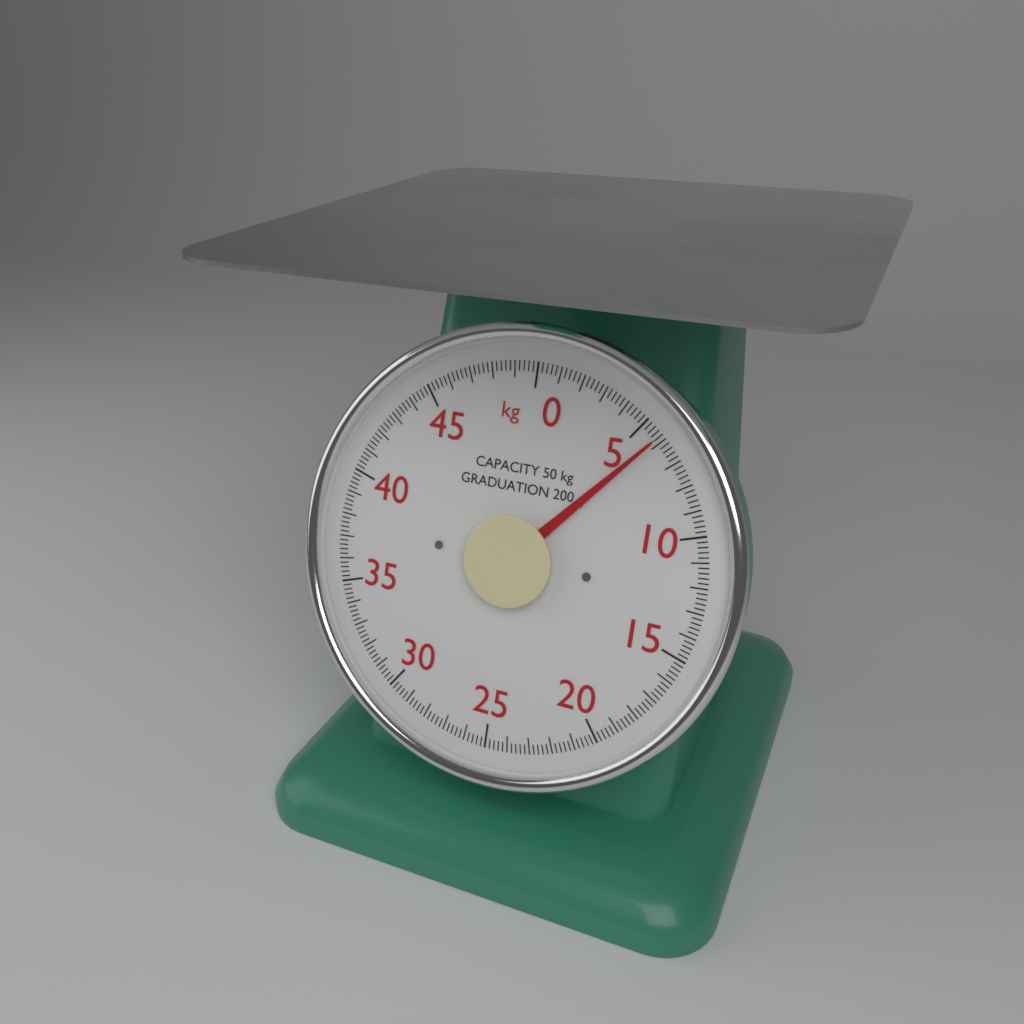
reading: 5.8 kg
